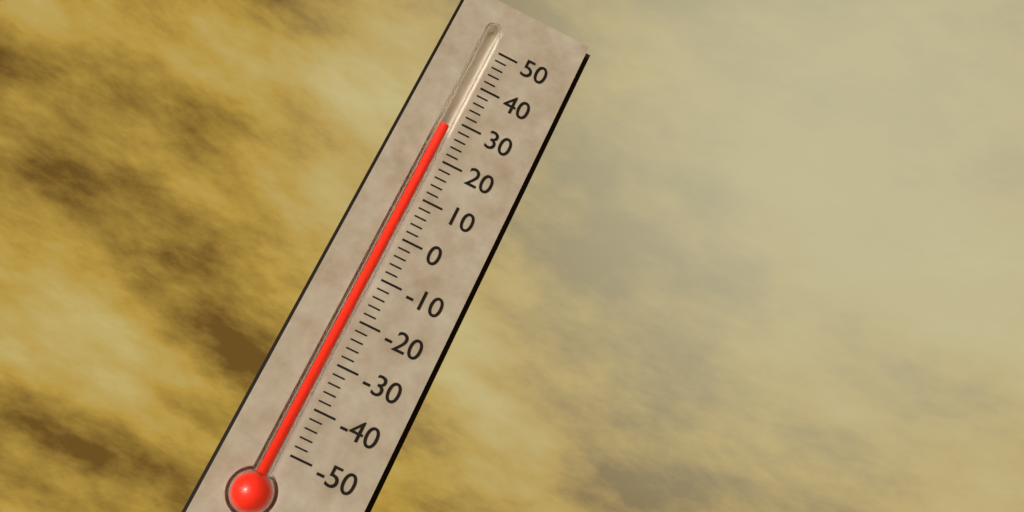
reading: 28 (no unit)
